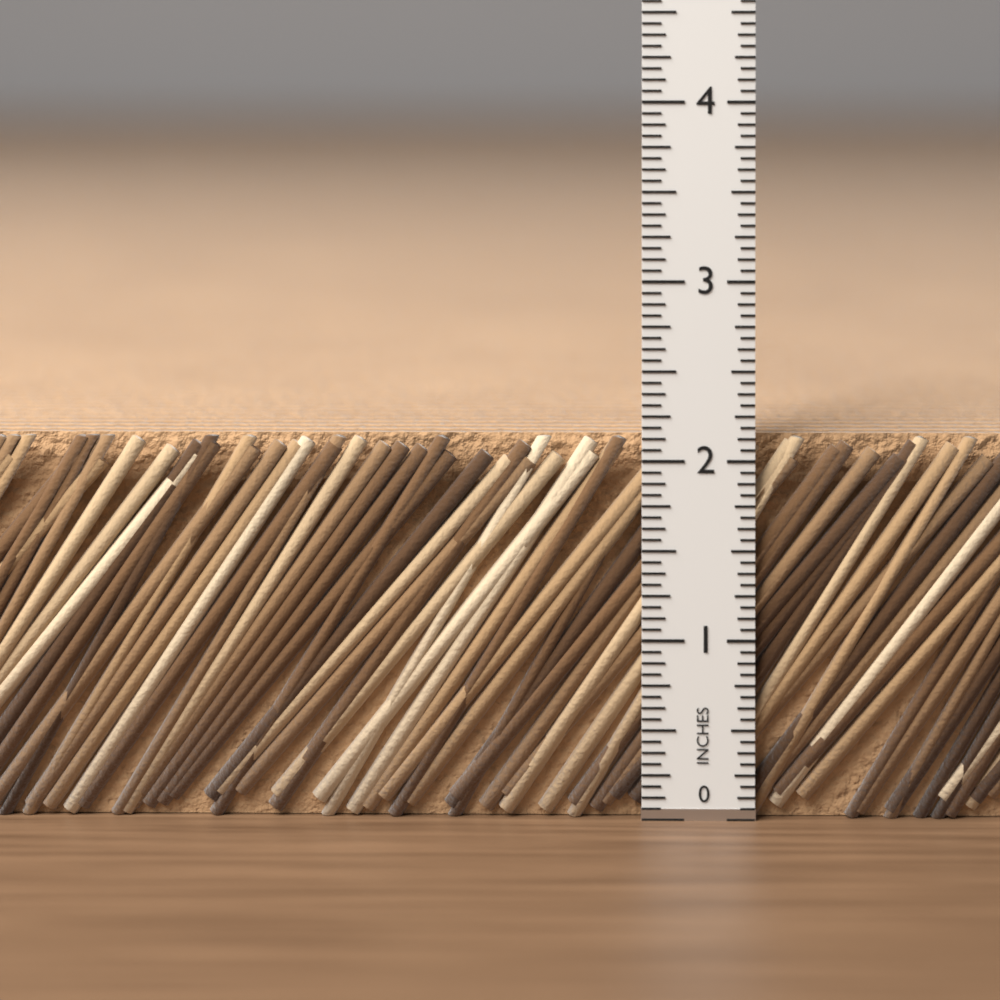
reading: 2.1250 in
